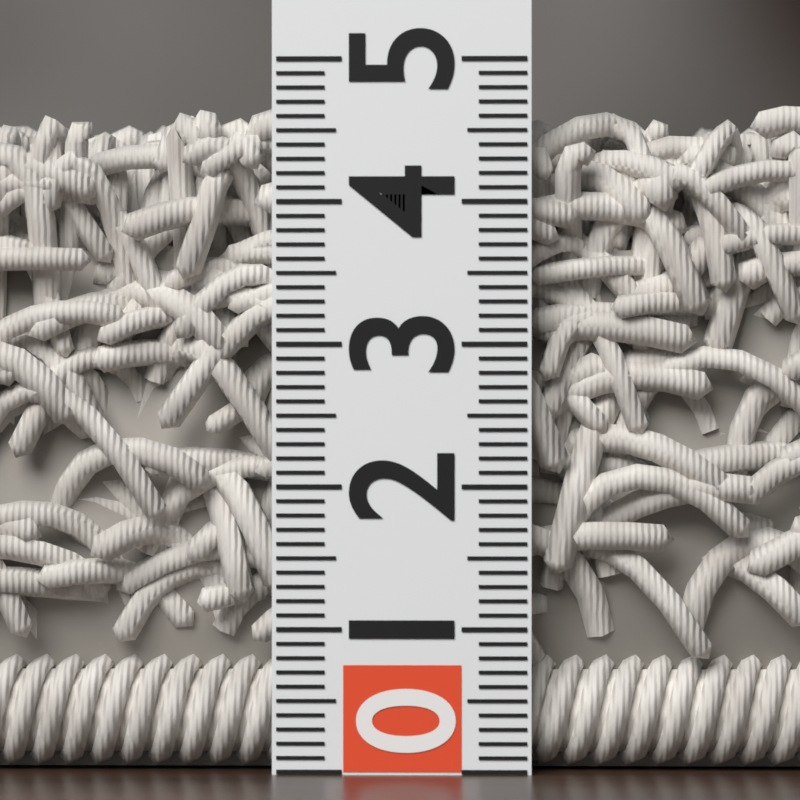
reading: 4.7 (no unit)
